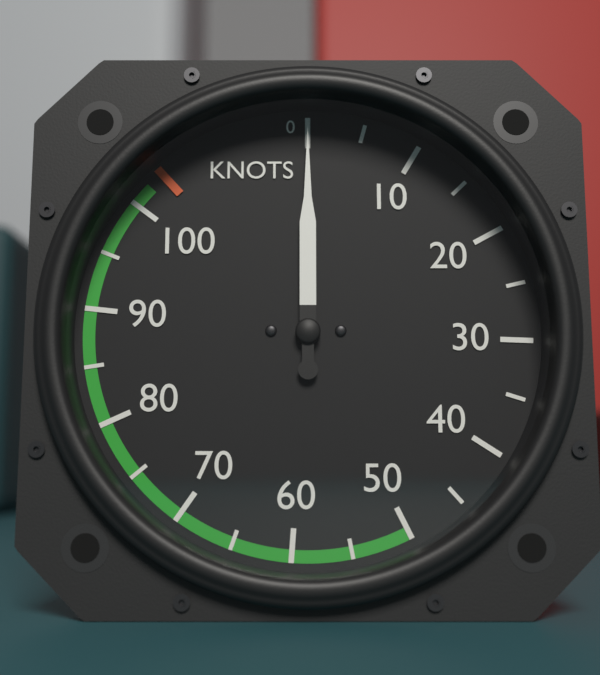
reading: 0 knots
